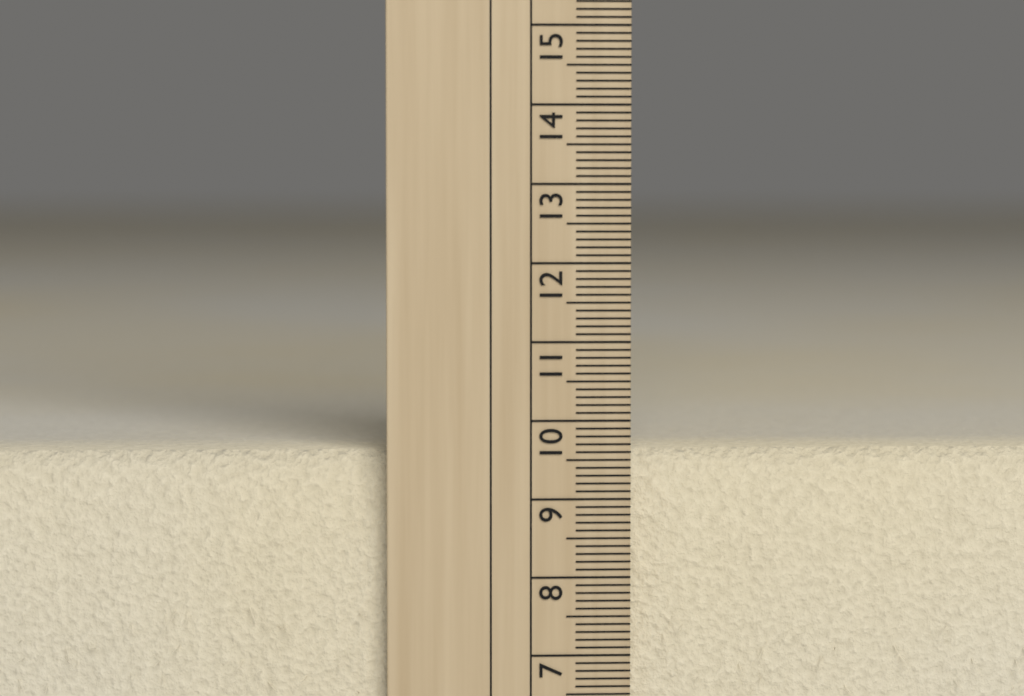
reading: 9.6 cm
